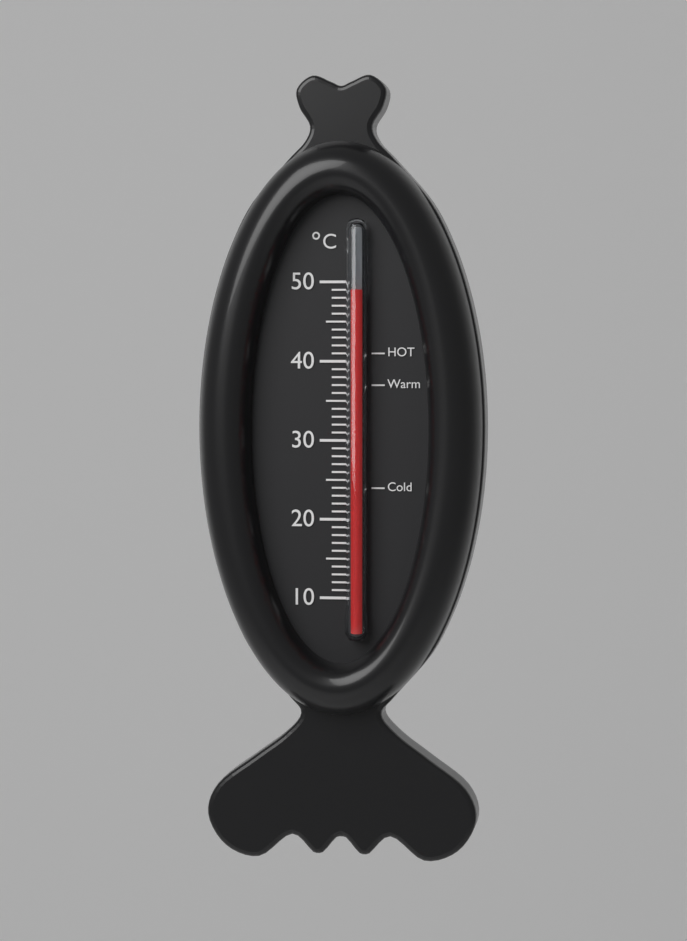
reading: 49 °C
